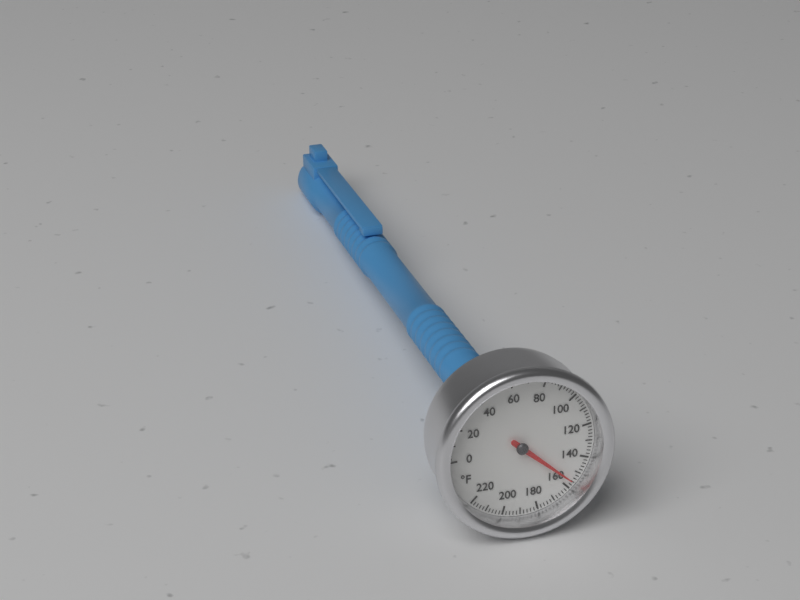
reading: 156 °F
